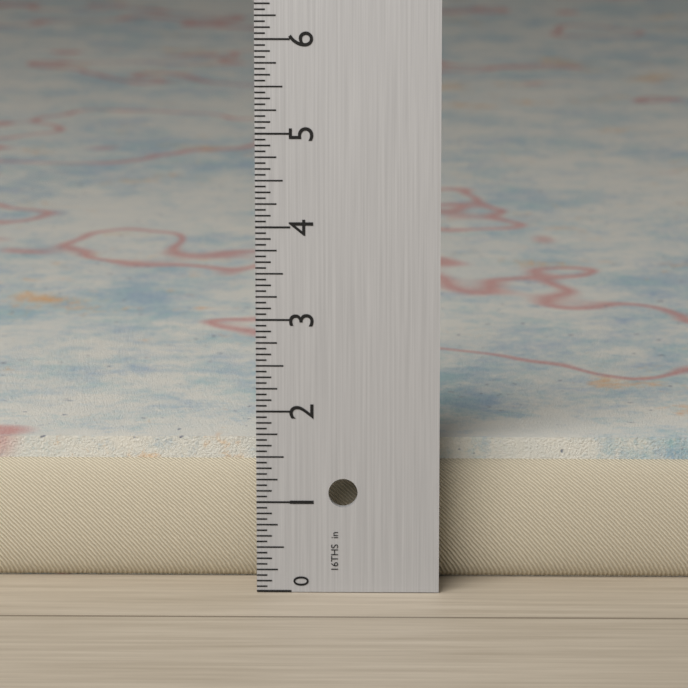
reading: 1.5625 in
